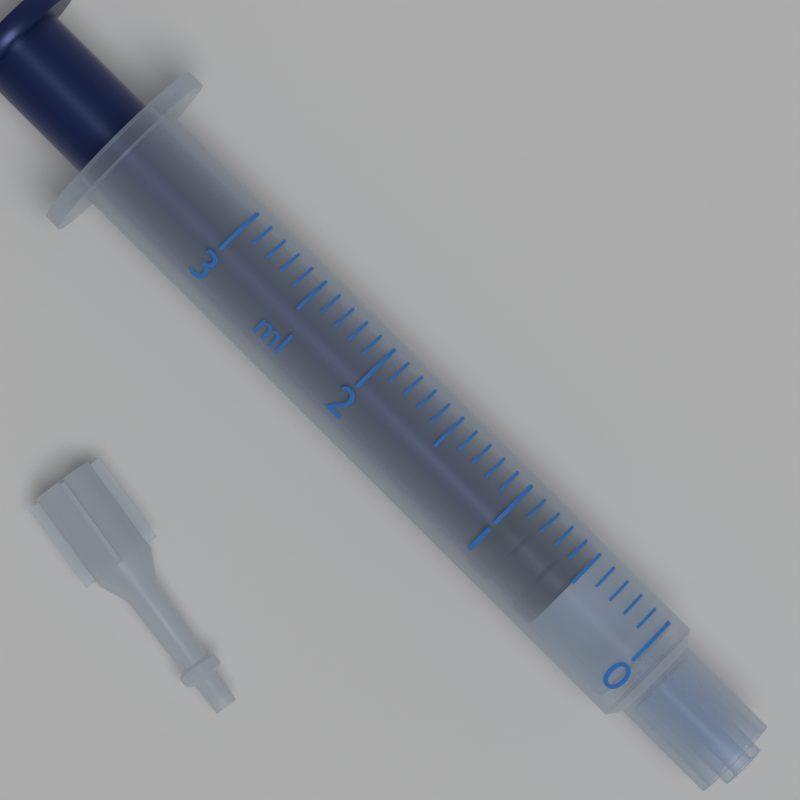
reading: 0.5 ml
